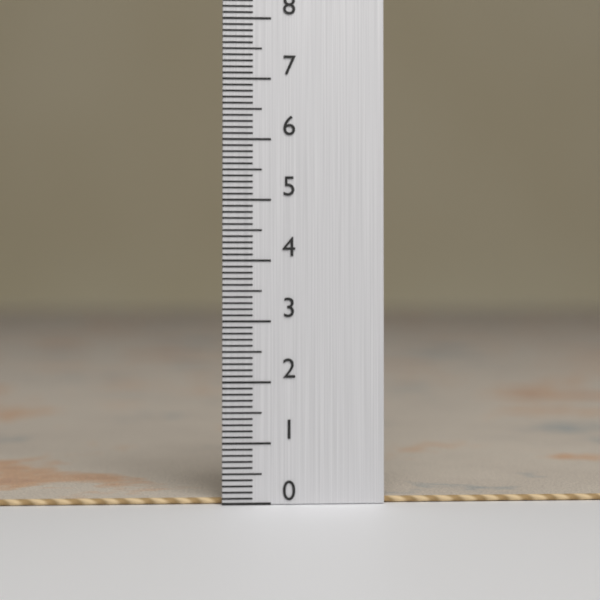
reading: 0.1 (no unit)
